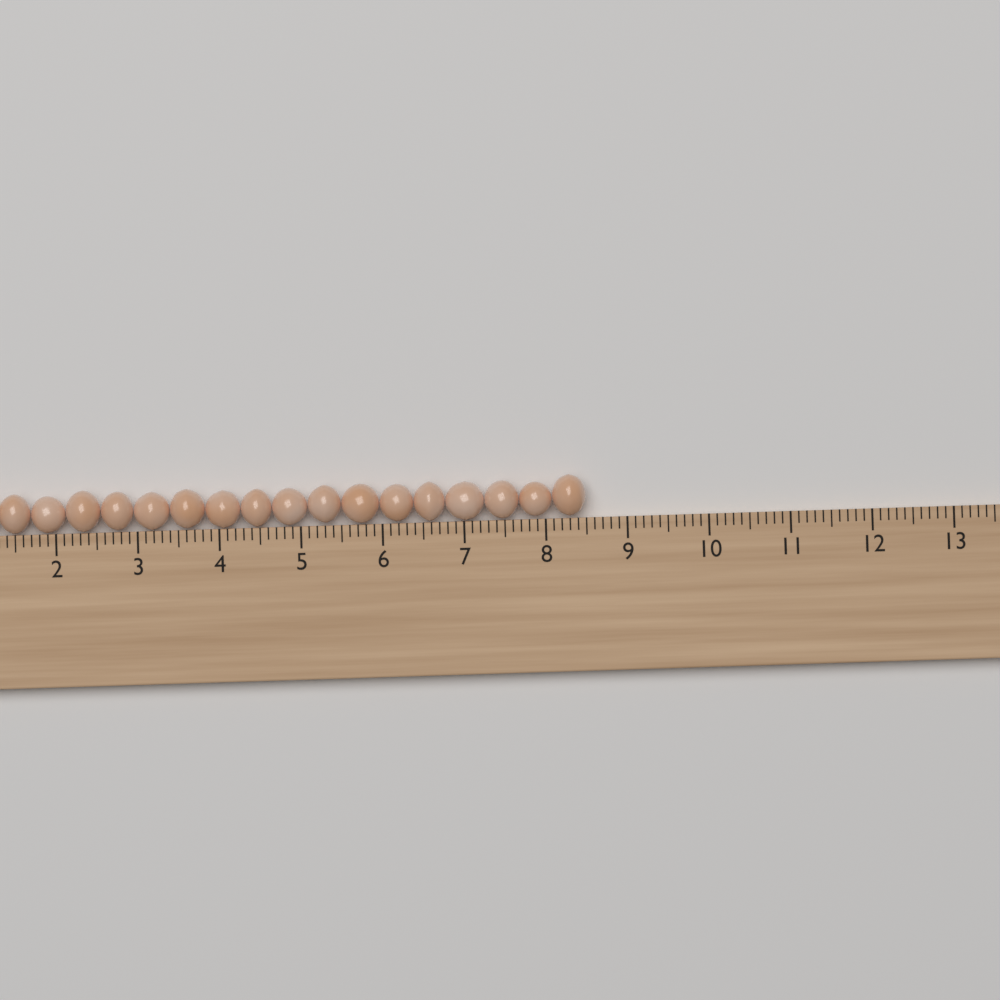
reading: 8.5 cm
